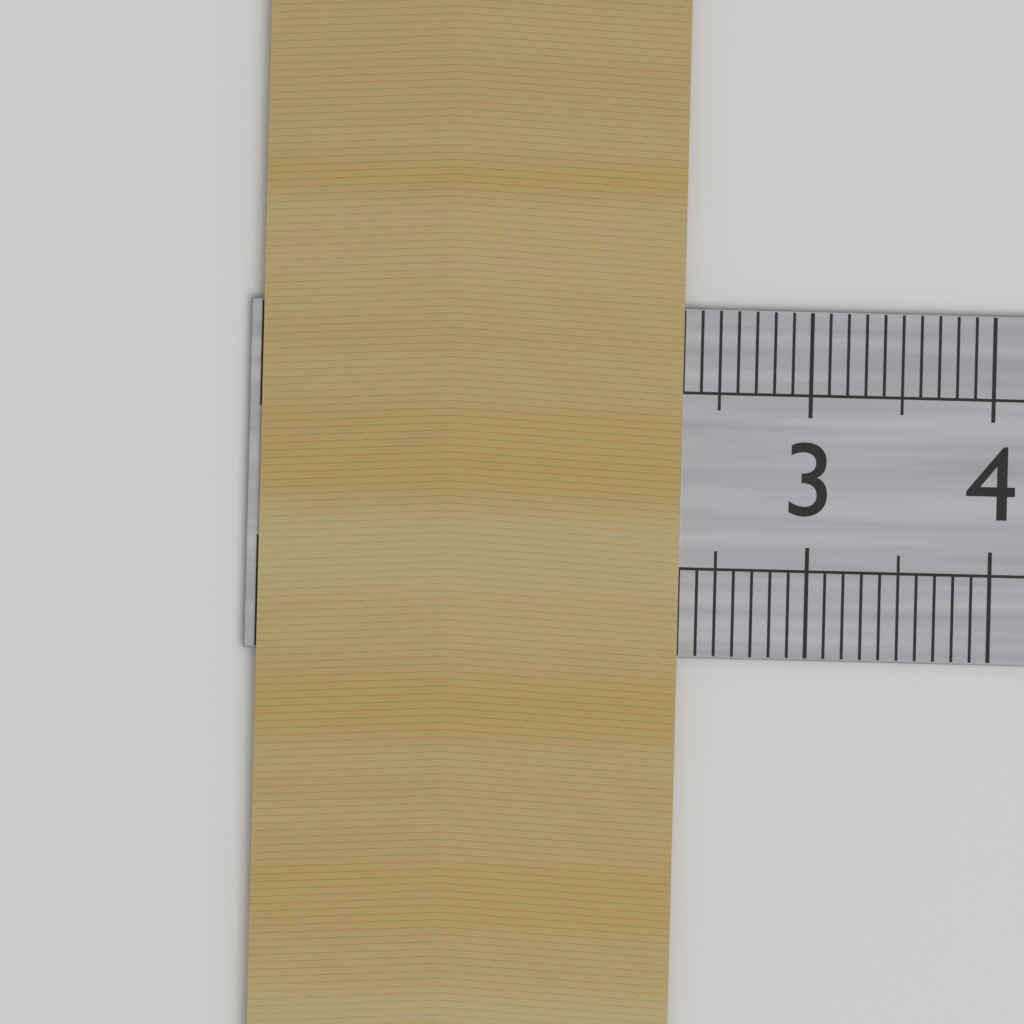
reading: 2.3 cm
